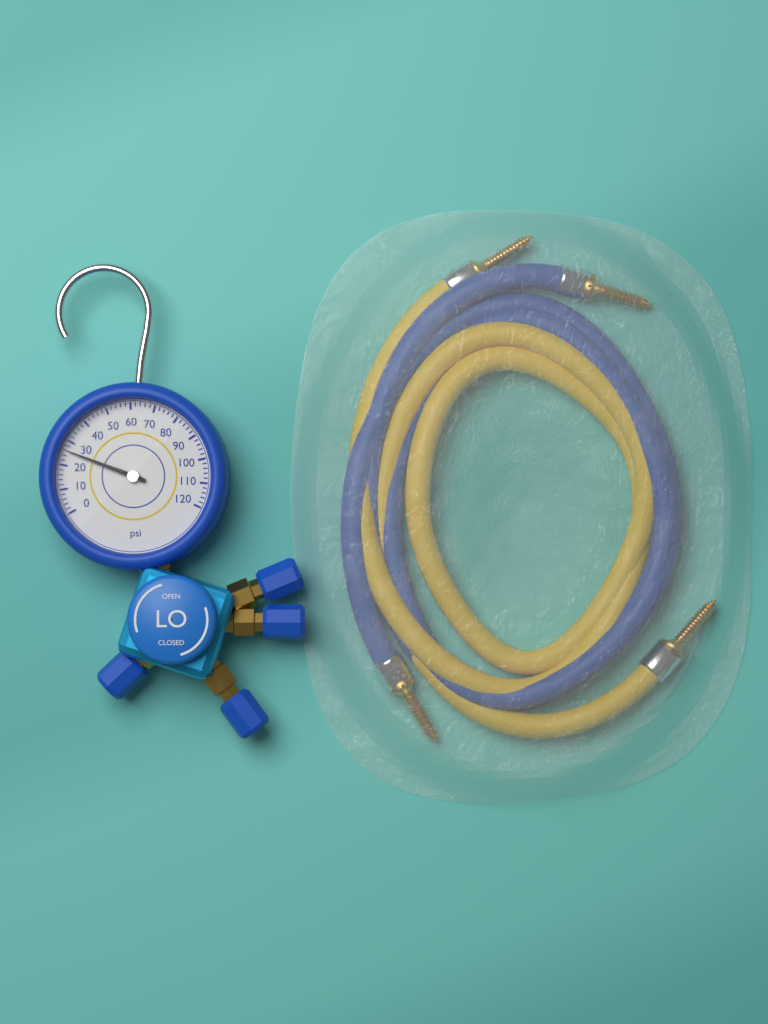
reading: 26 psi
